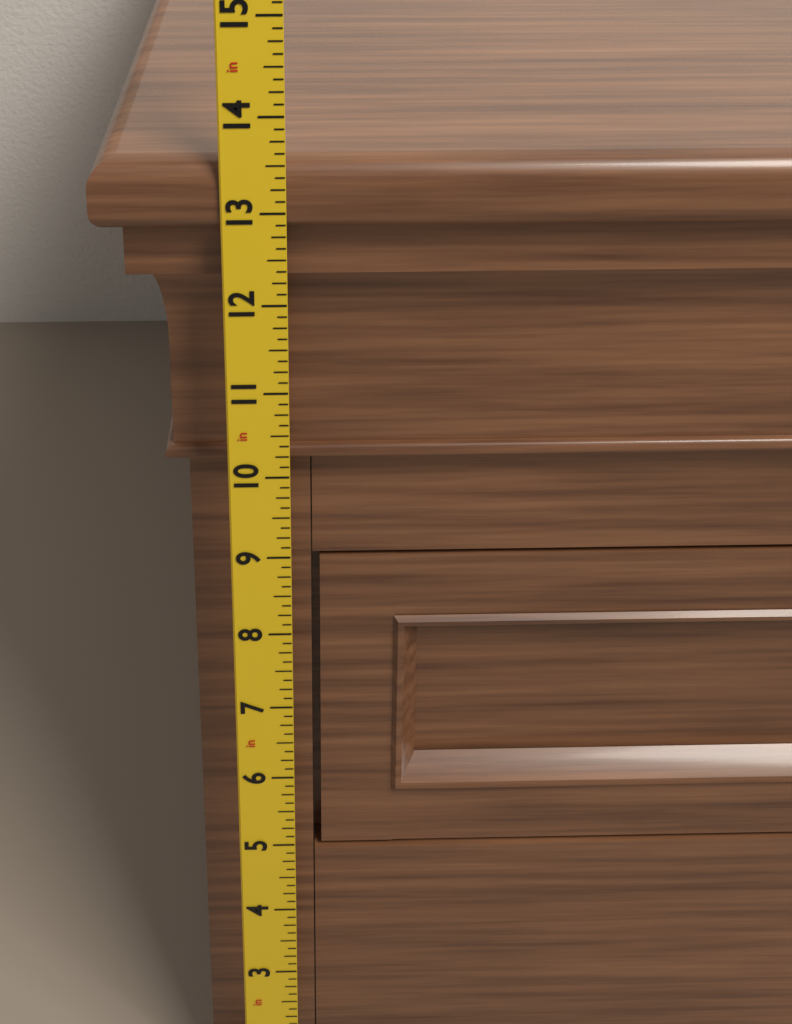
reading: 13.500 in
